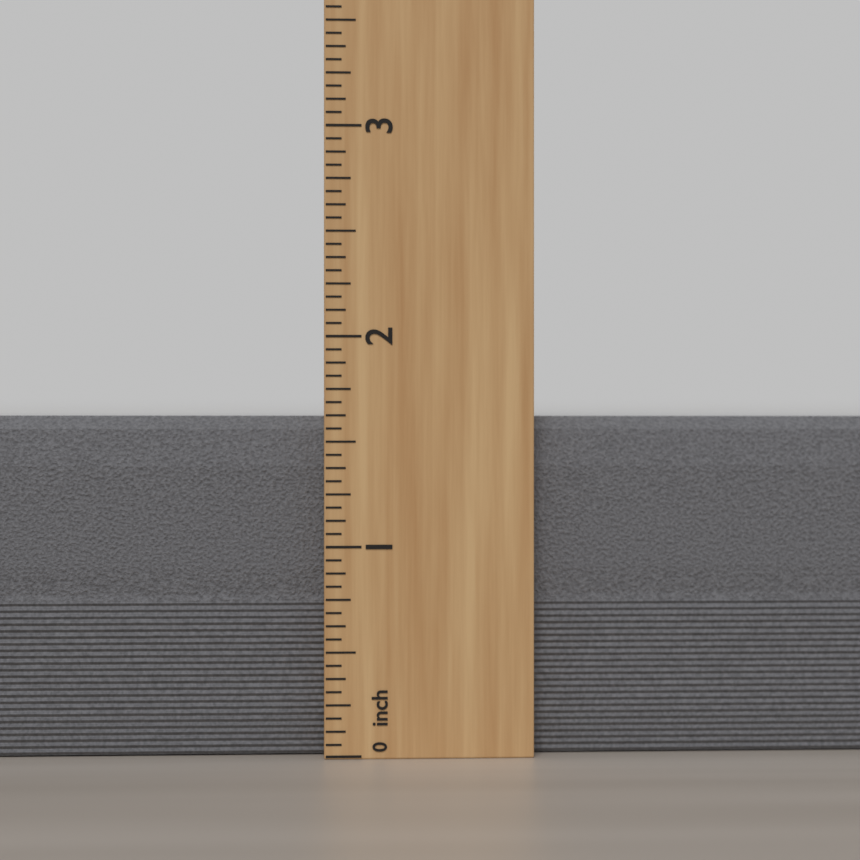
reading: 1.6250 inch
